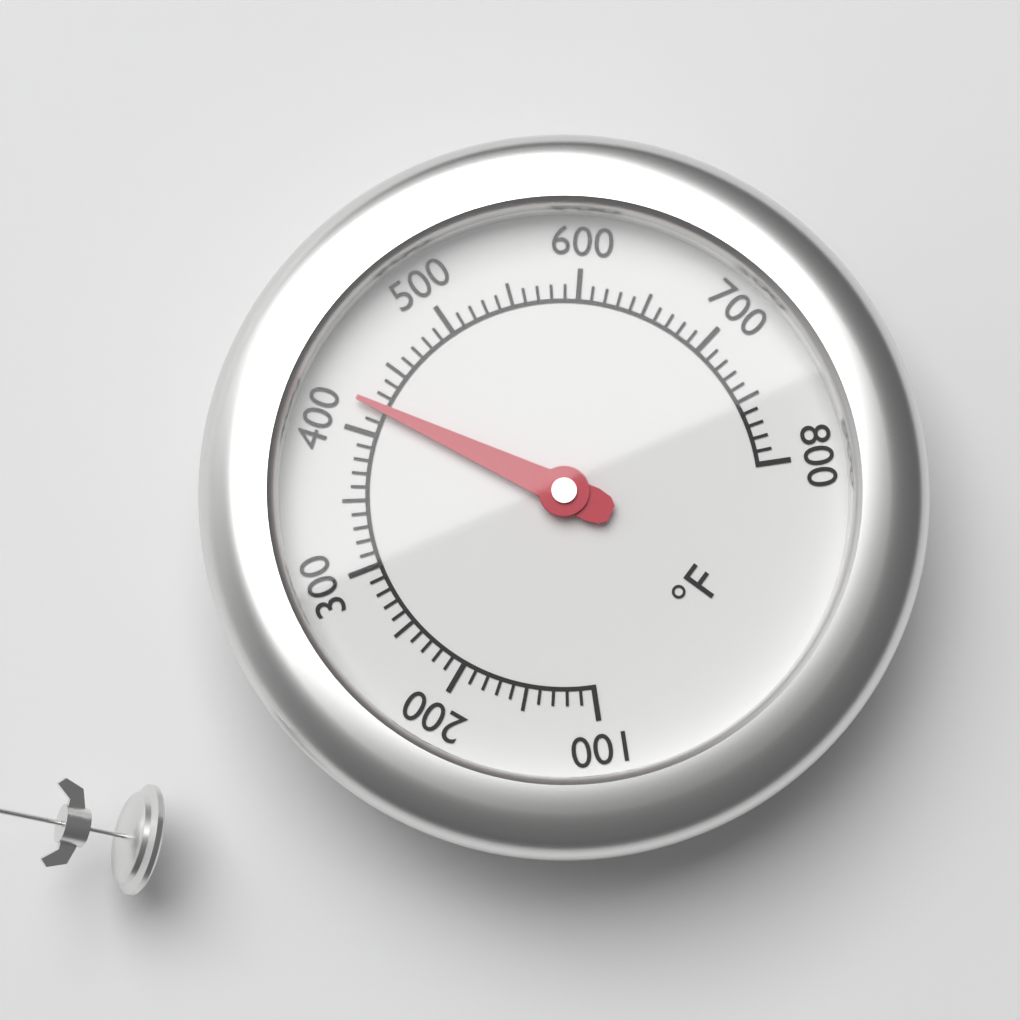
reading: 420 °F
